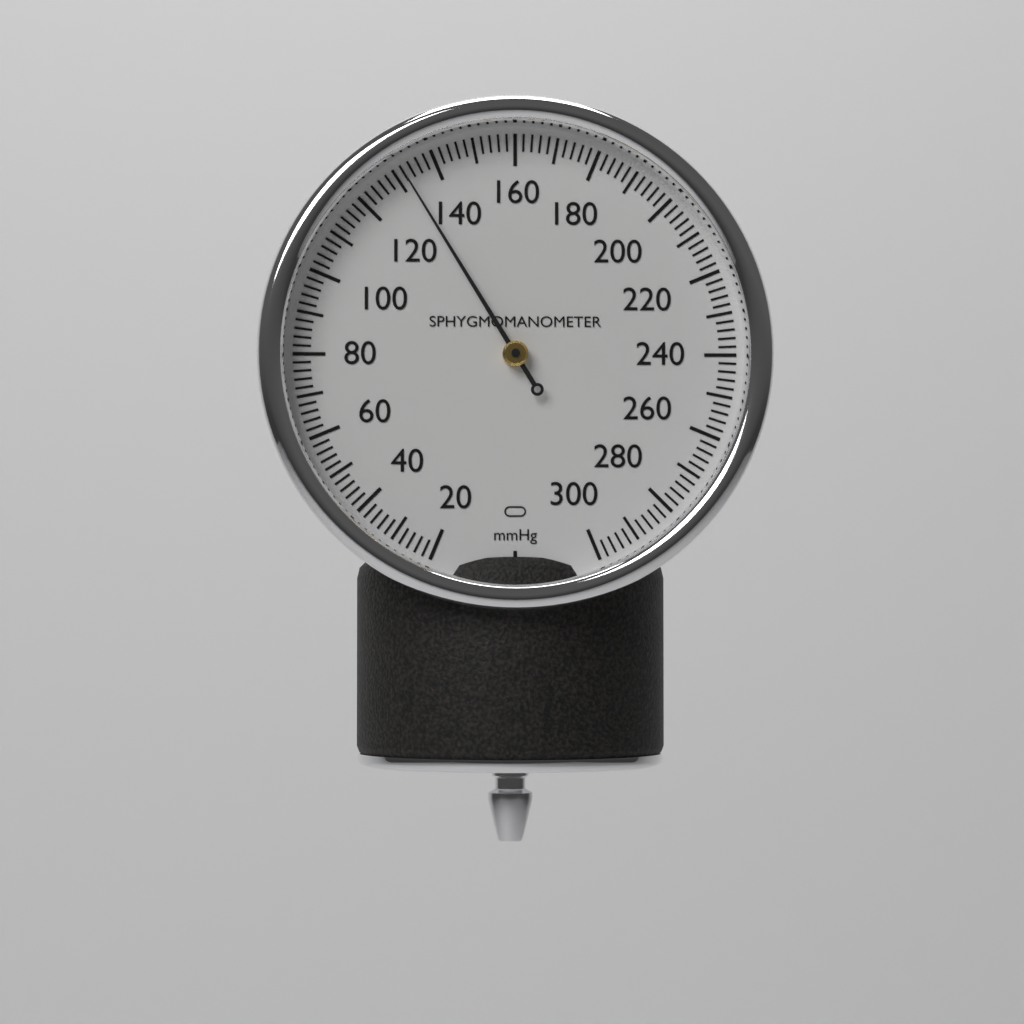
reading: 132 mmHg
